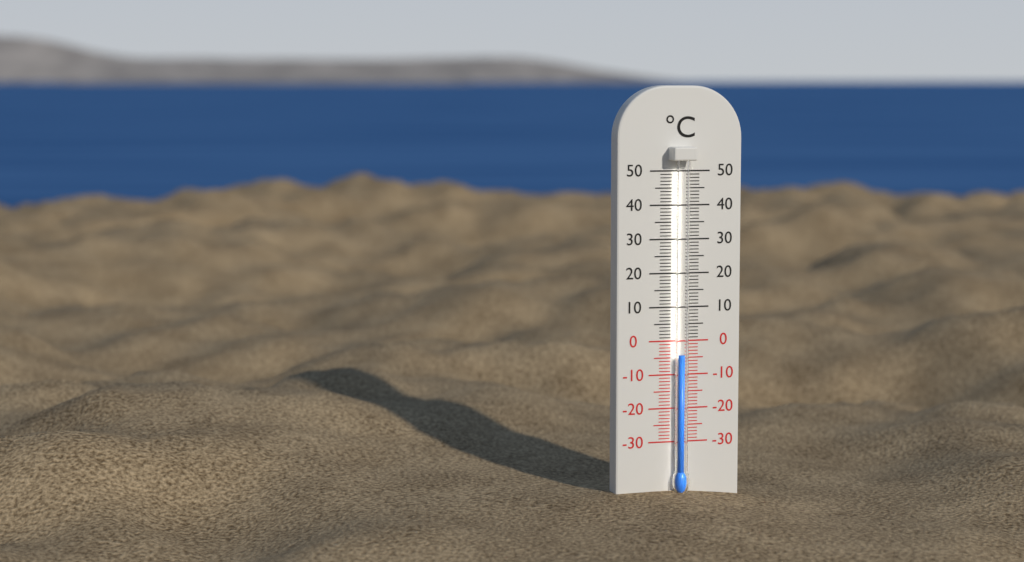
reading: -4 °C
